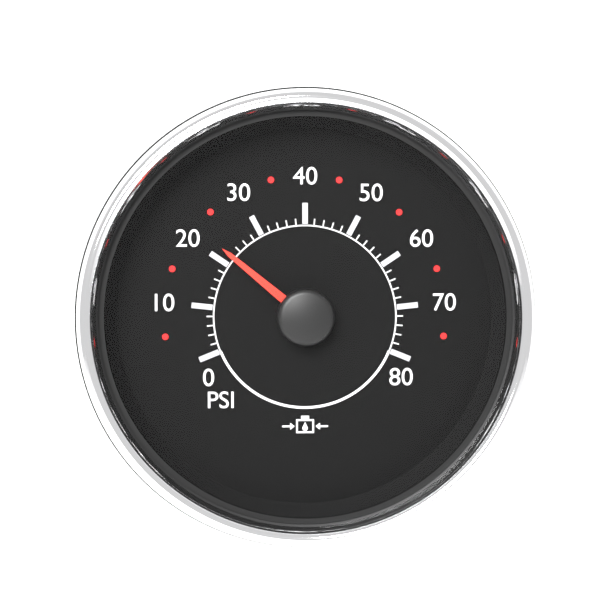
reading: 22 psi
